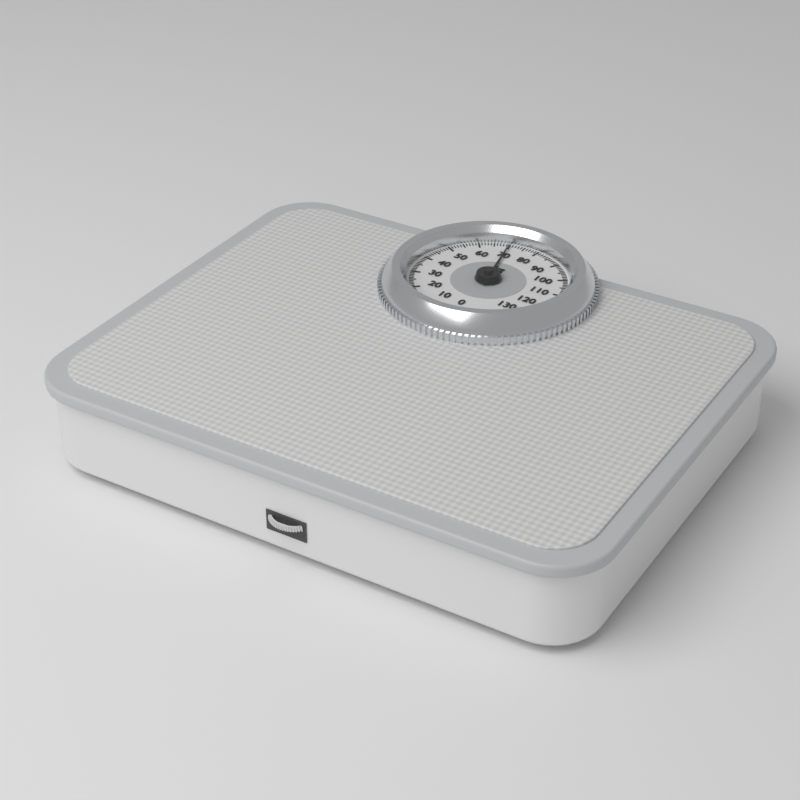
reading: 70 kg
